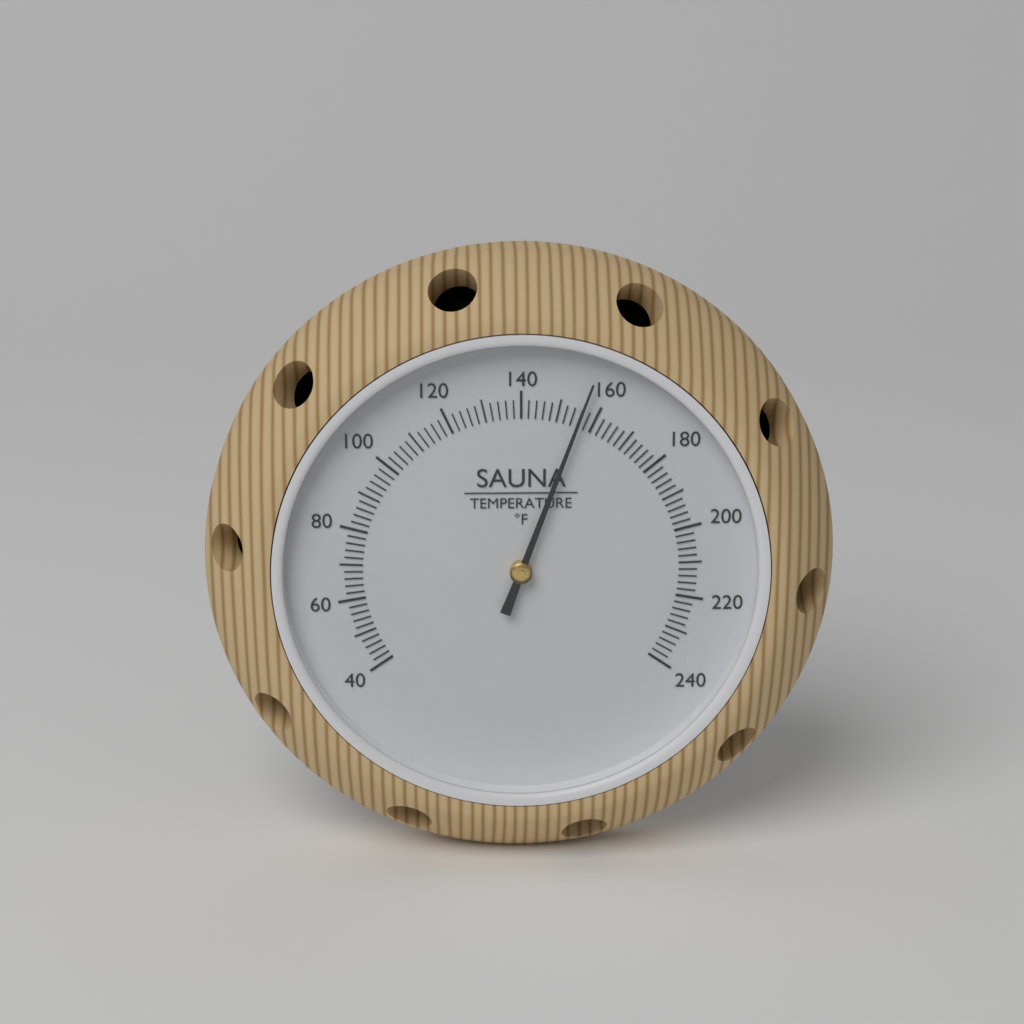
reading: 156 °F
